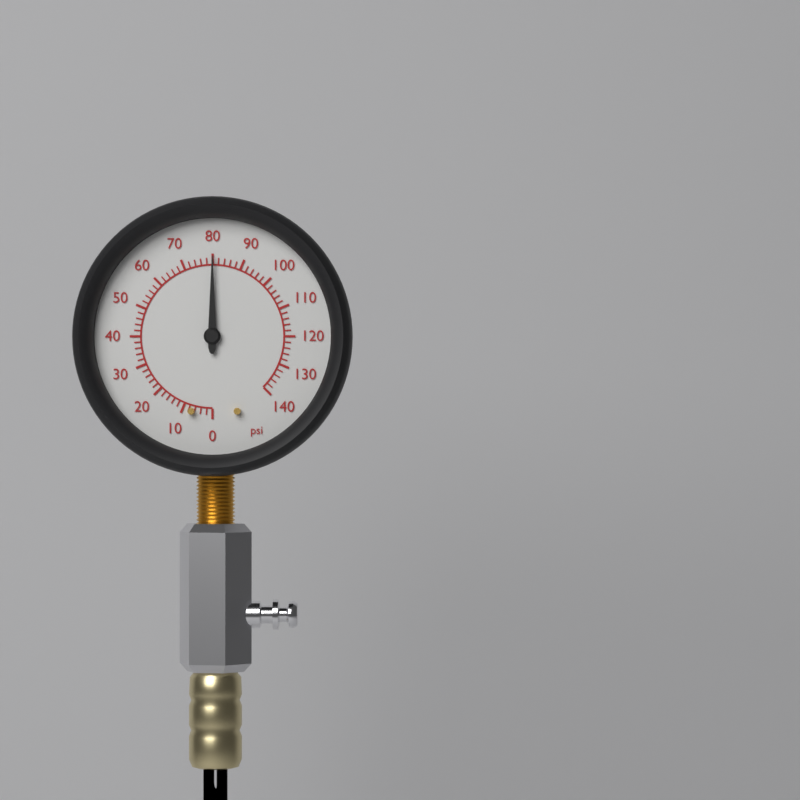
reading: 80 psi
